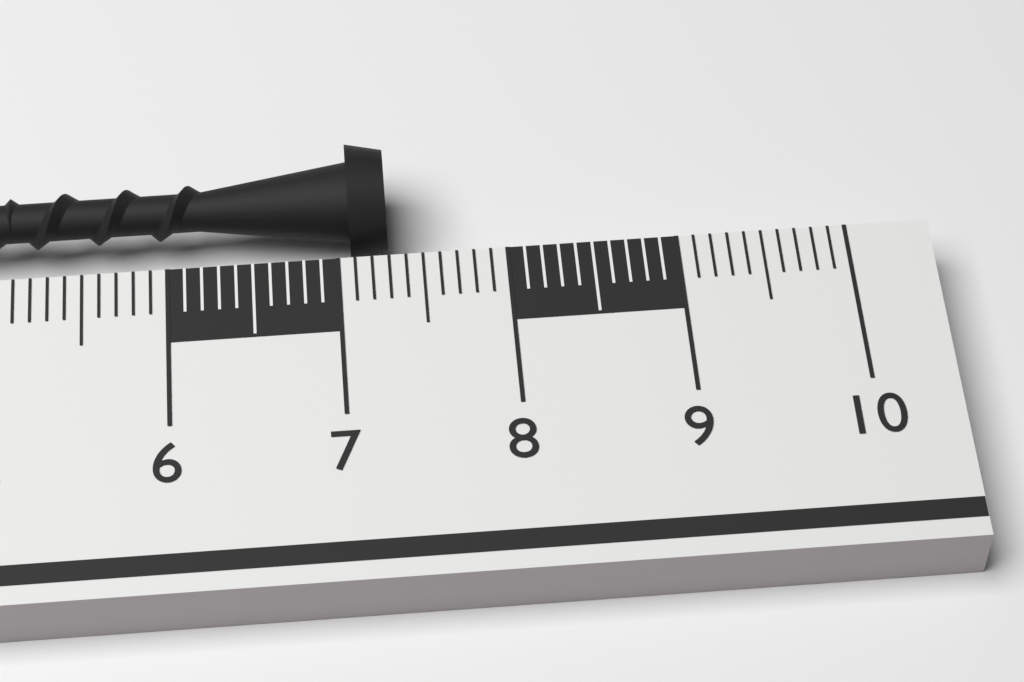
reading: 7.3 cm
